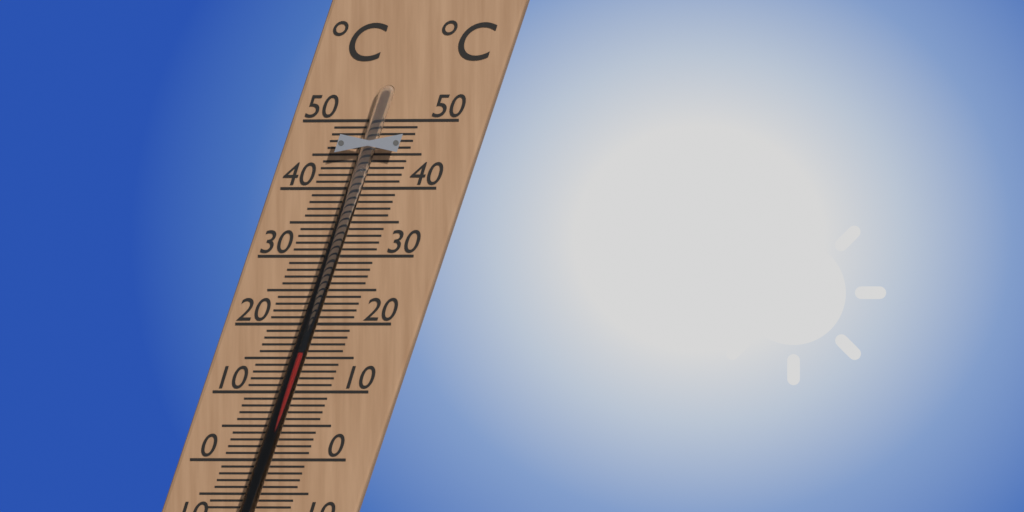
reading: 16 °C
